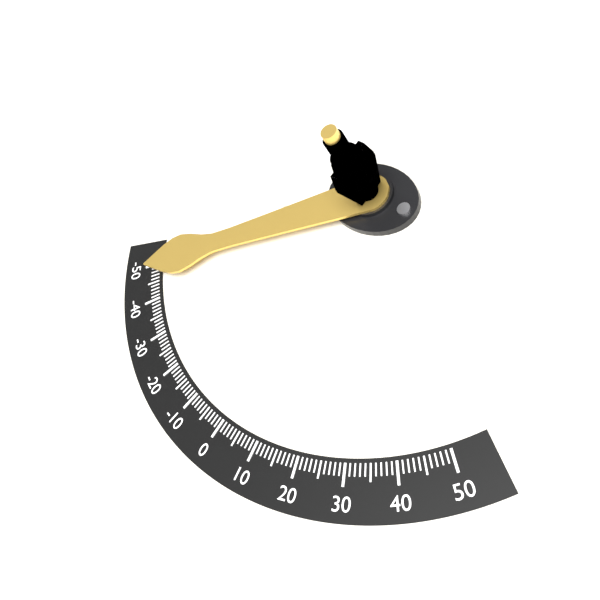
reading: -49 (no unit)
